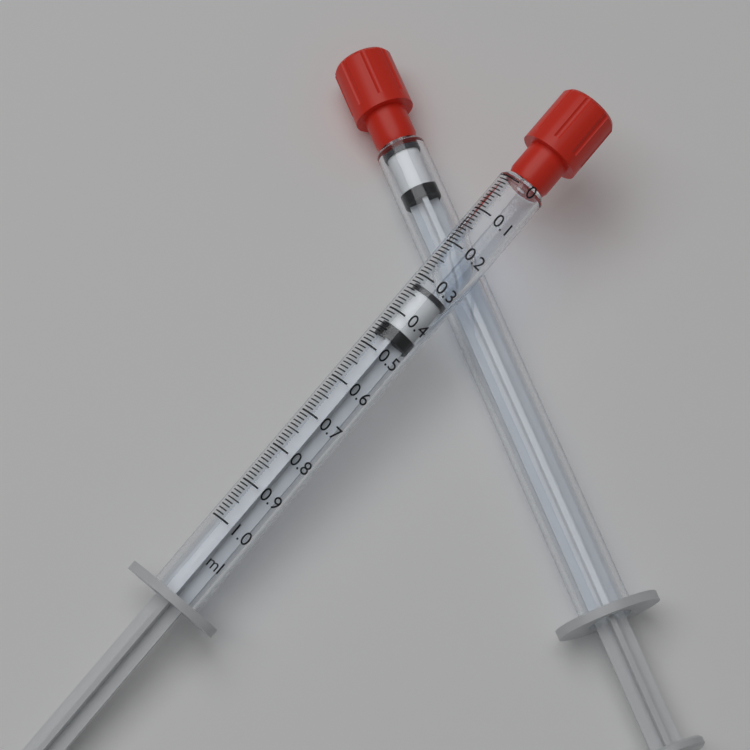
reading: 0.32 ml
